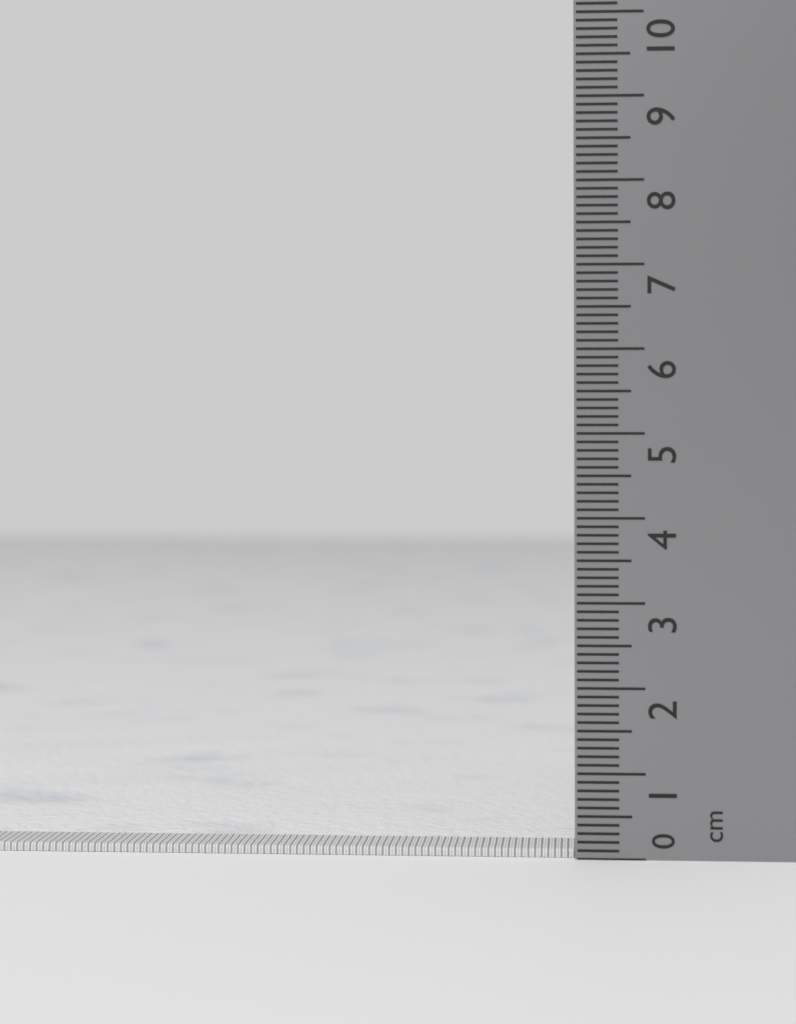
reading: 0.1 cm
